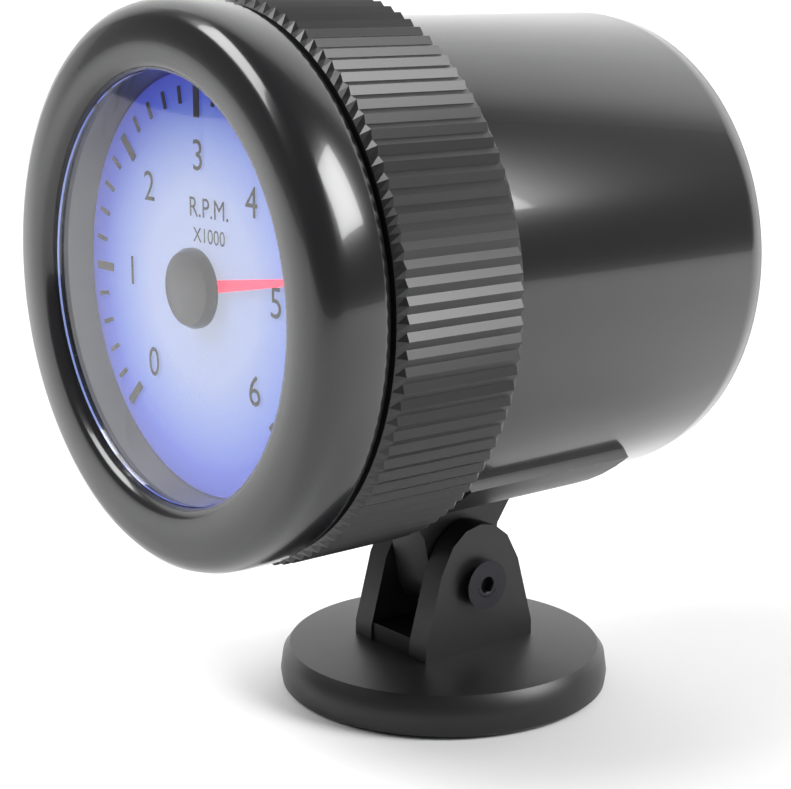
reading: 4.8 RPM x1000
